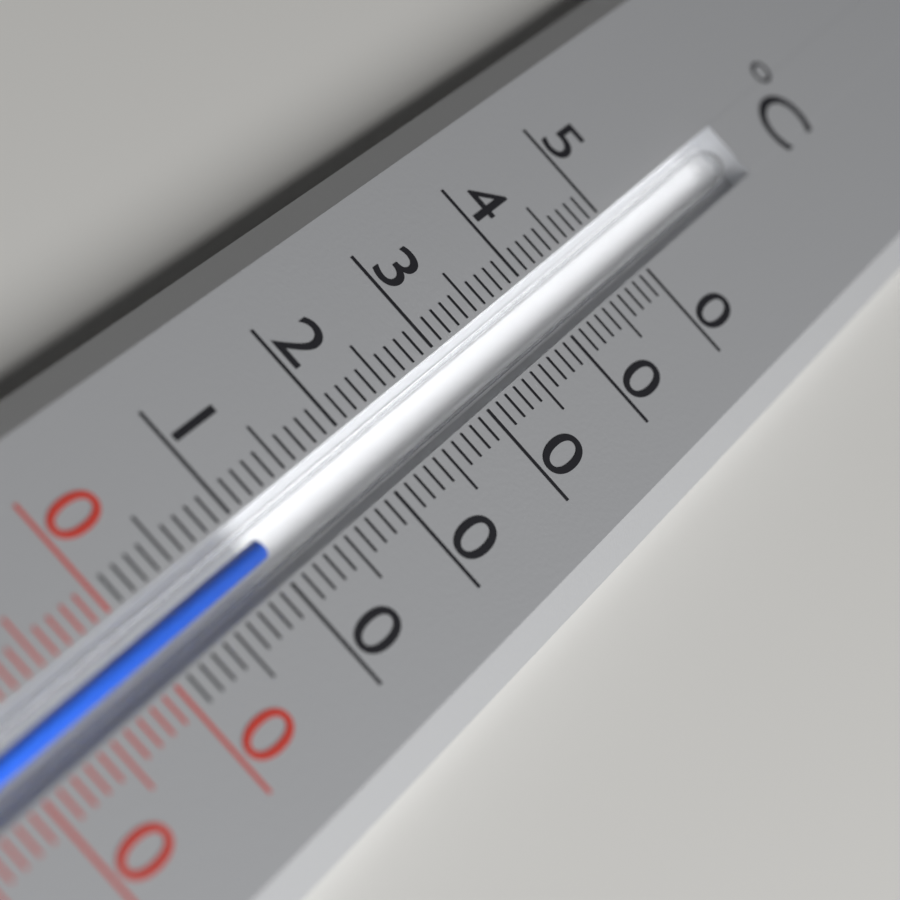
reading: 10 °C
